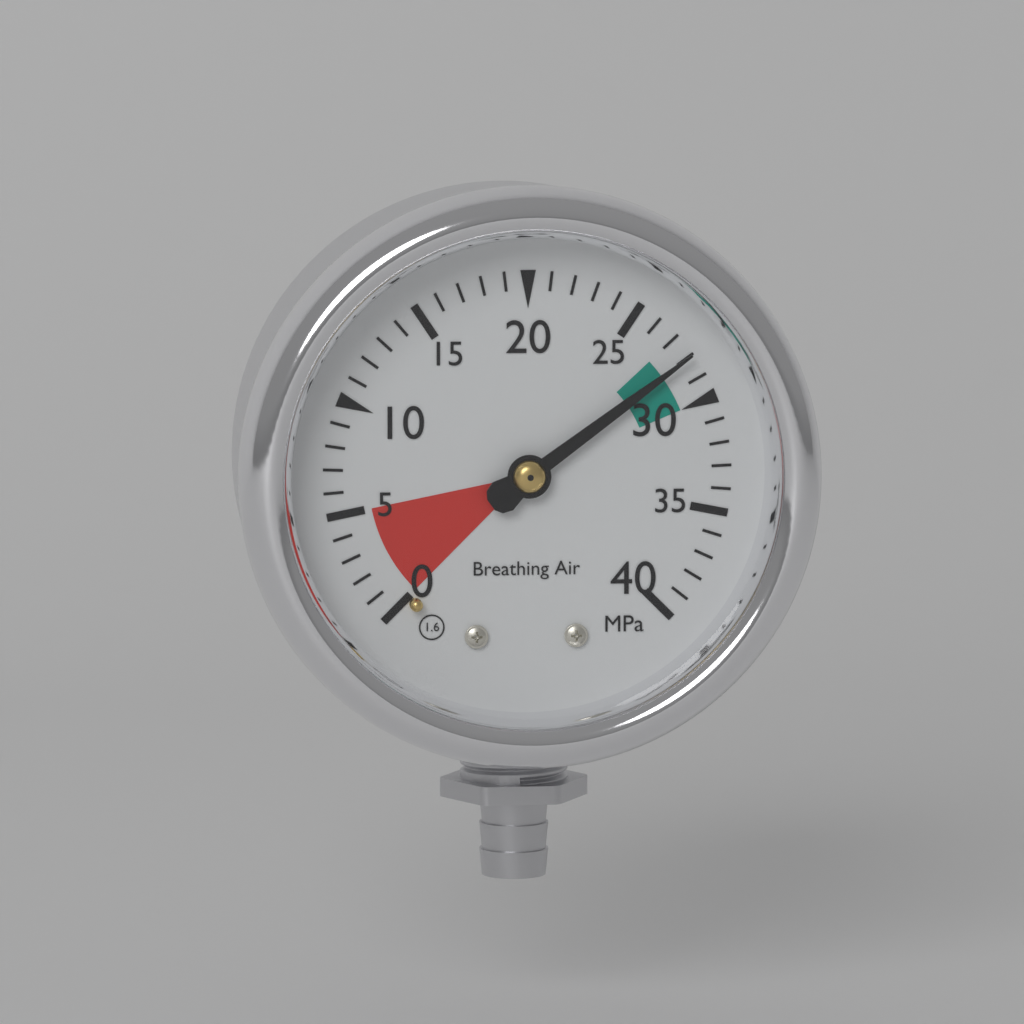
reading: 28 MPa
